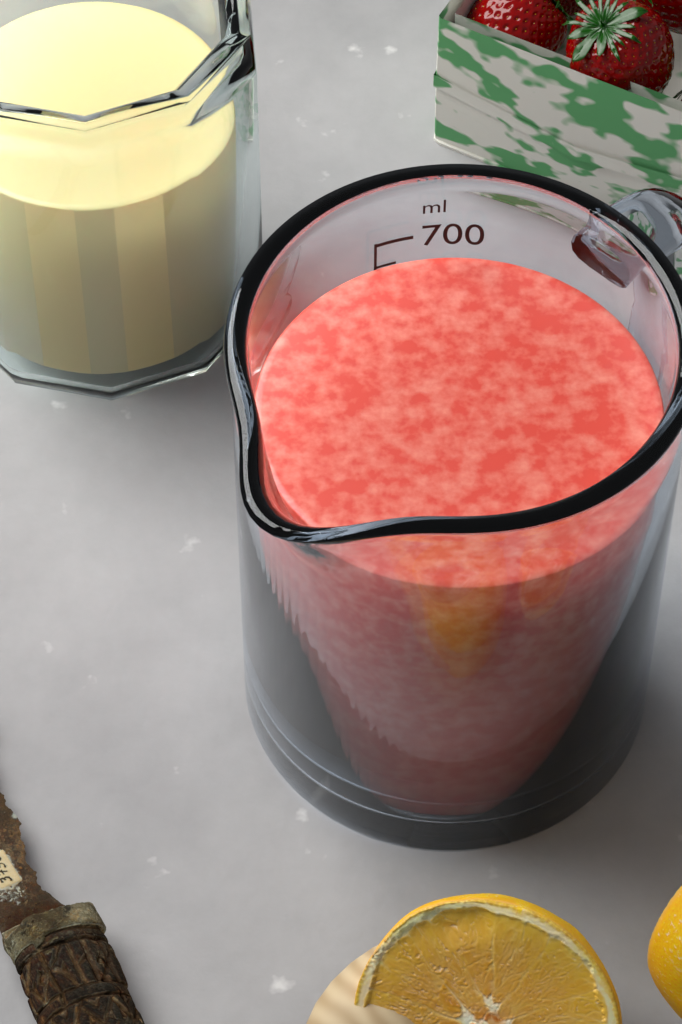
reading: 650 ml
